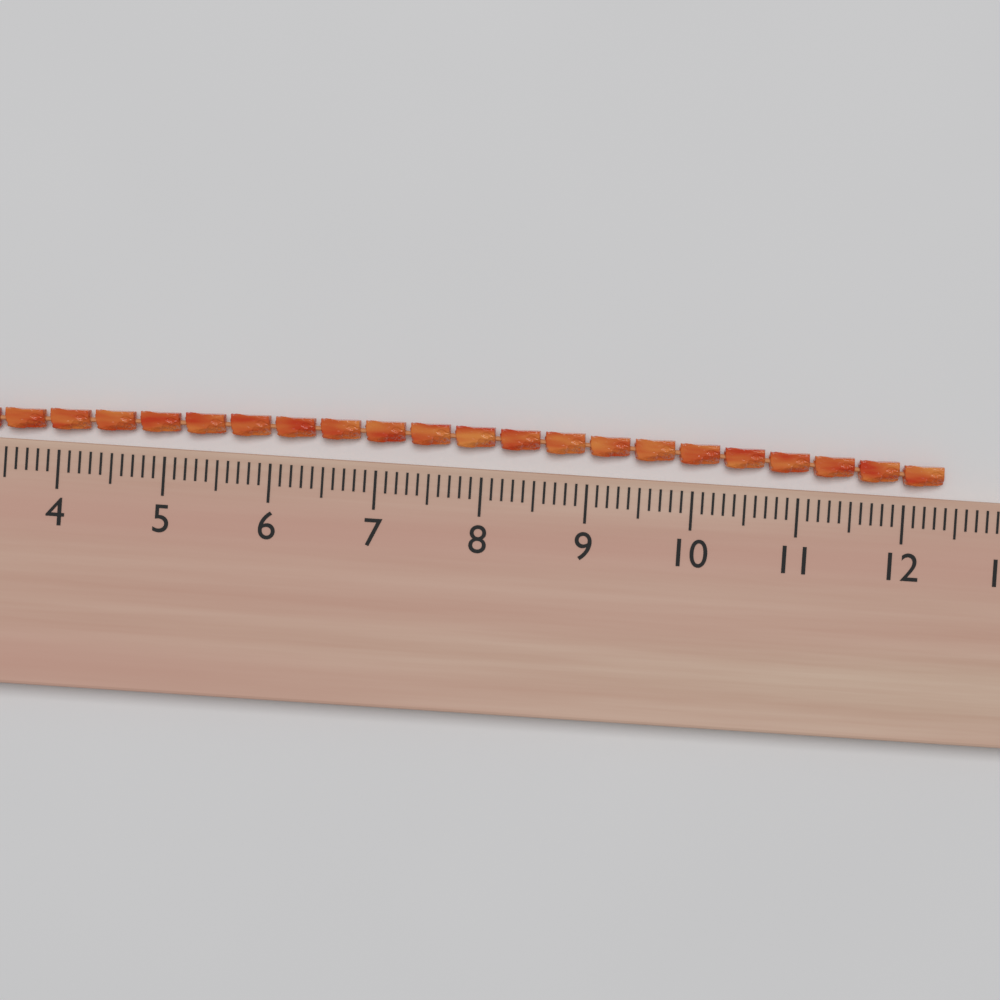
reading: 12.4 (no unit)
